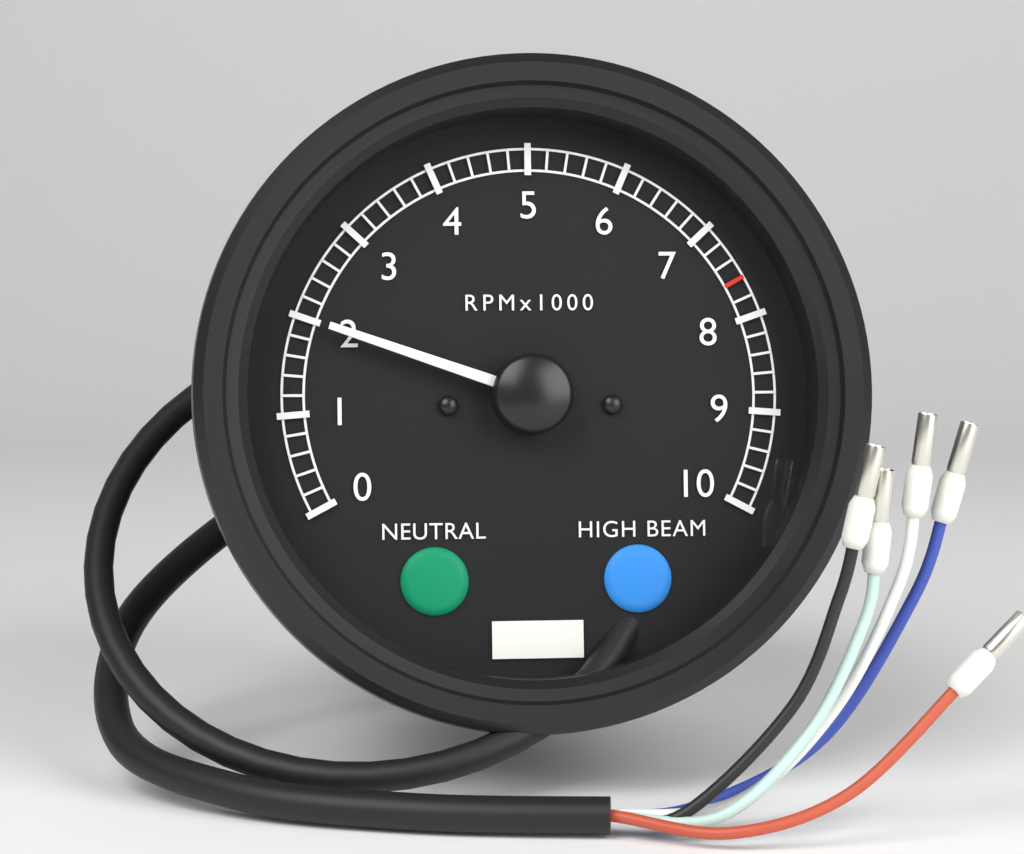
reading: 2000 RPM
